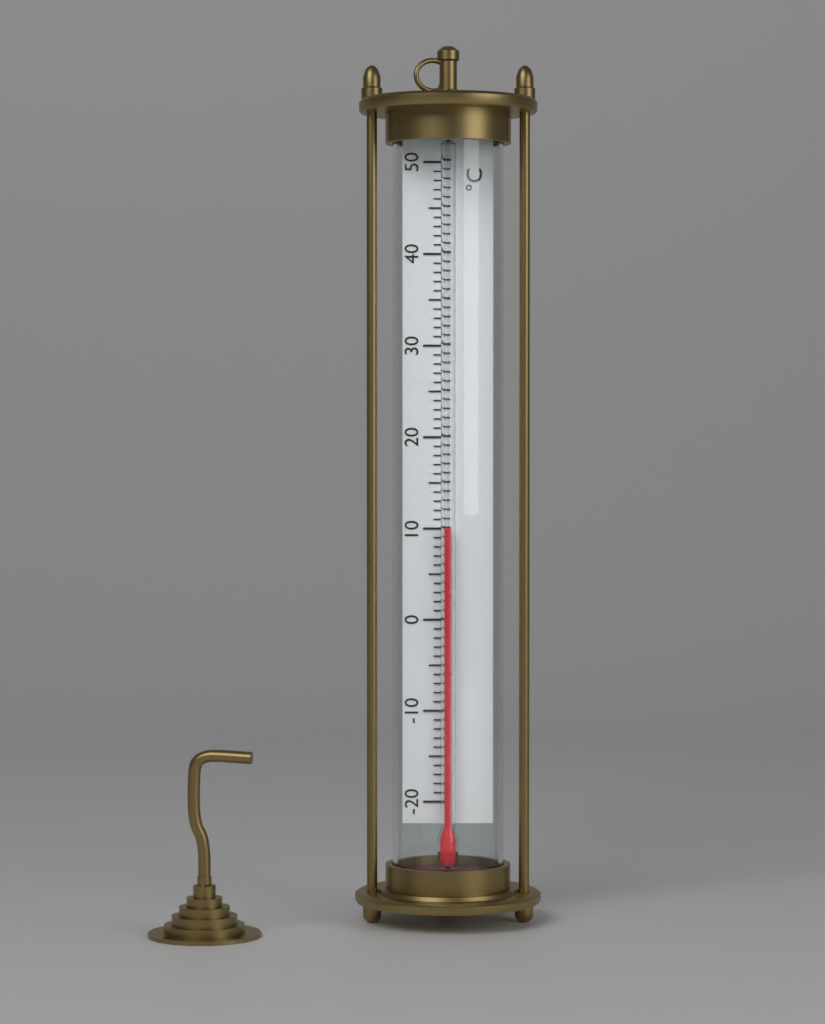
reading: 10 °C
